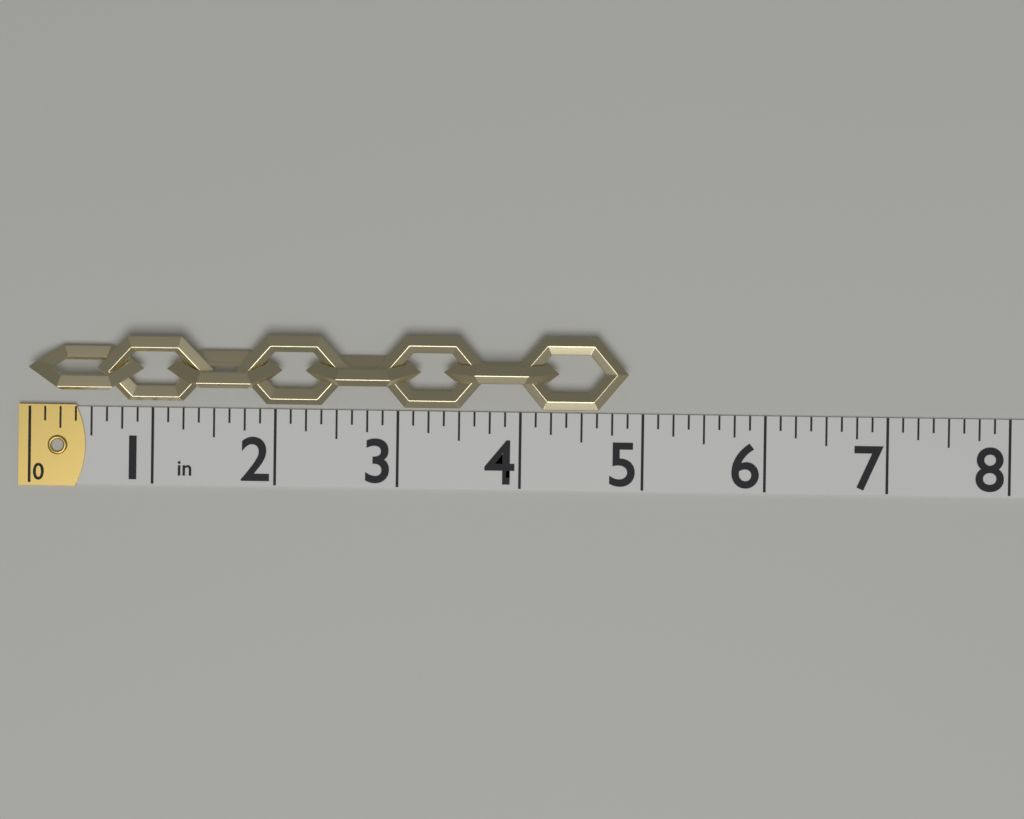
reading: 4.875 in
